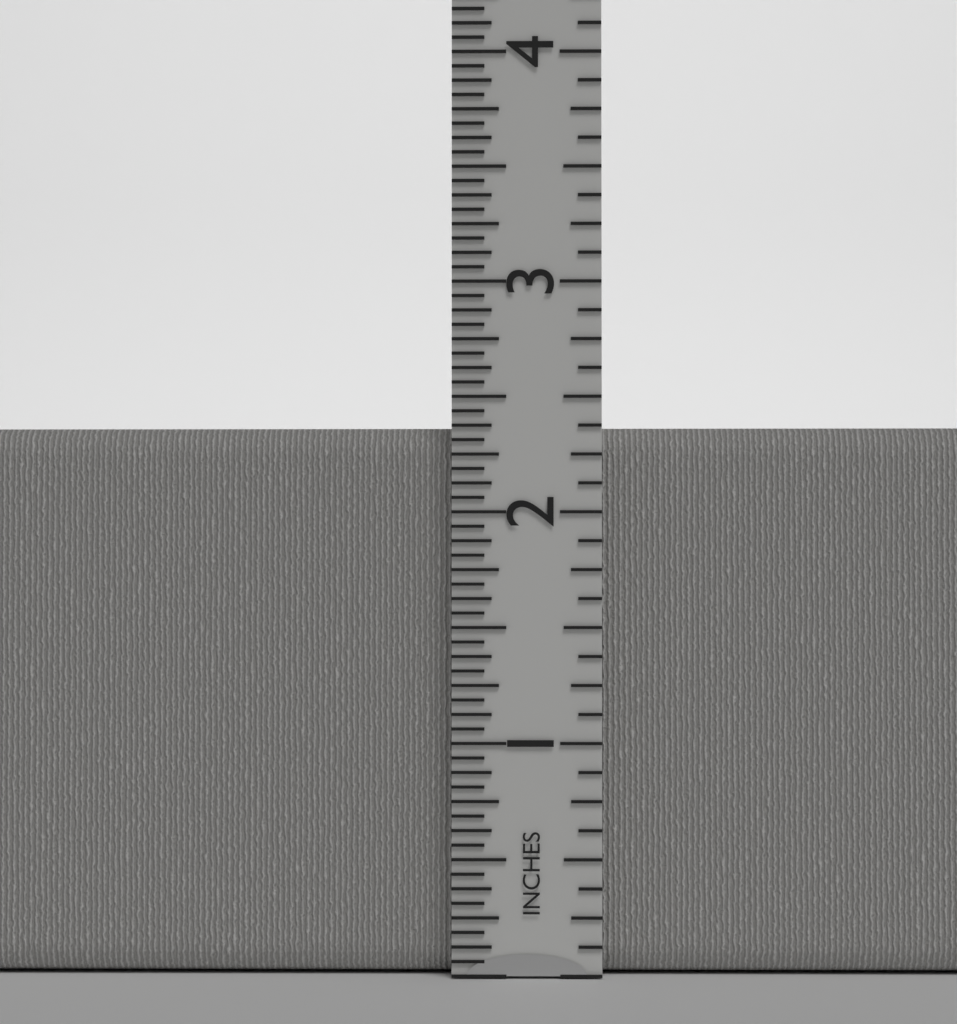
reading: 2.3750 in
